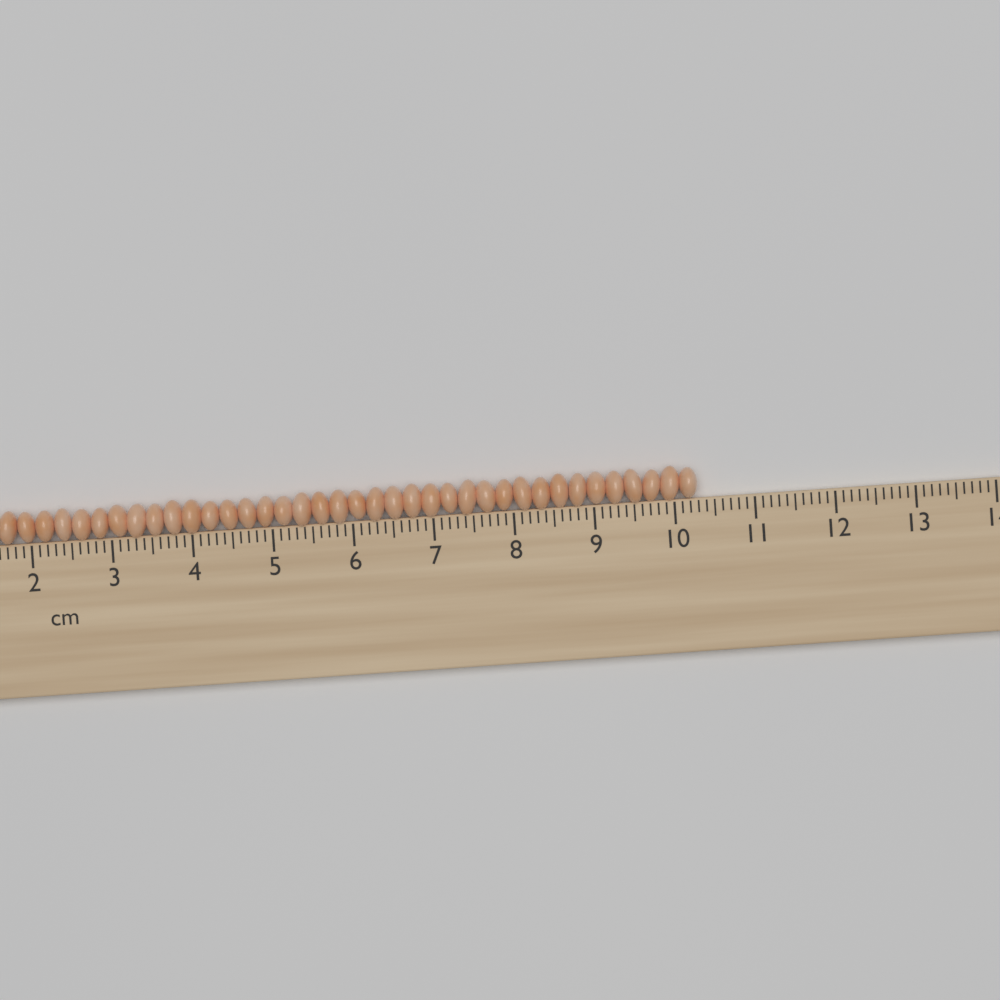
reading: 10.3 cm
